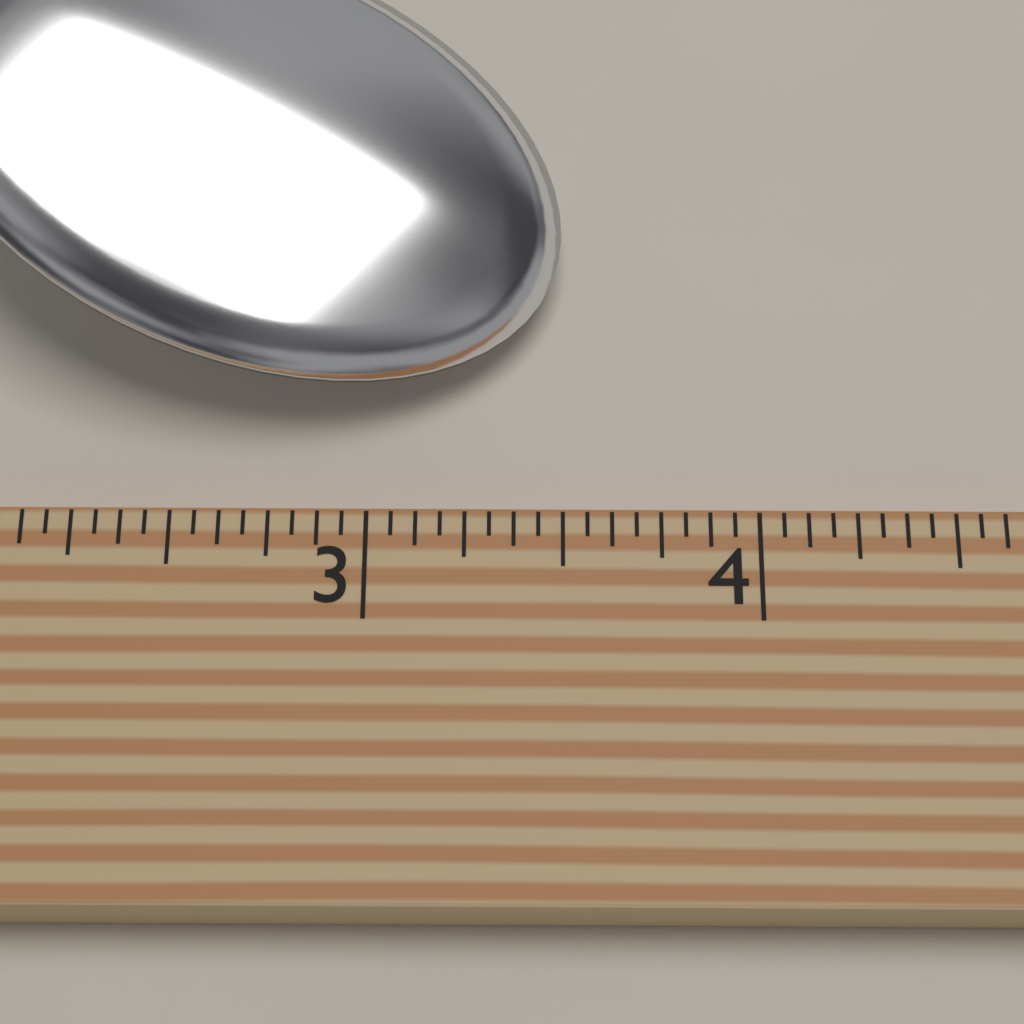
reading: 3.5000 (no unit)
